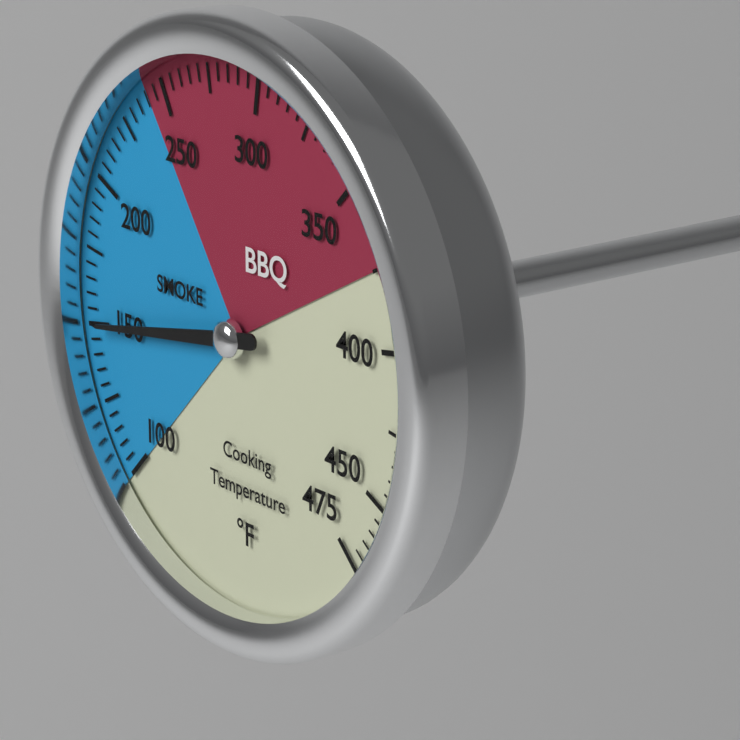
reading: 150 °F
